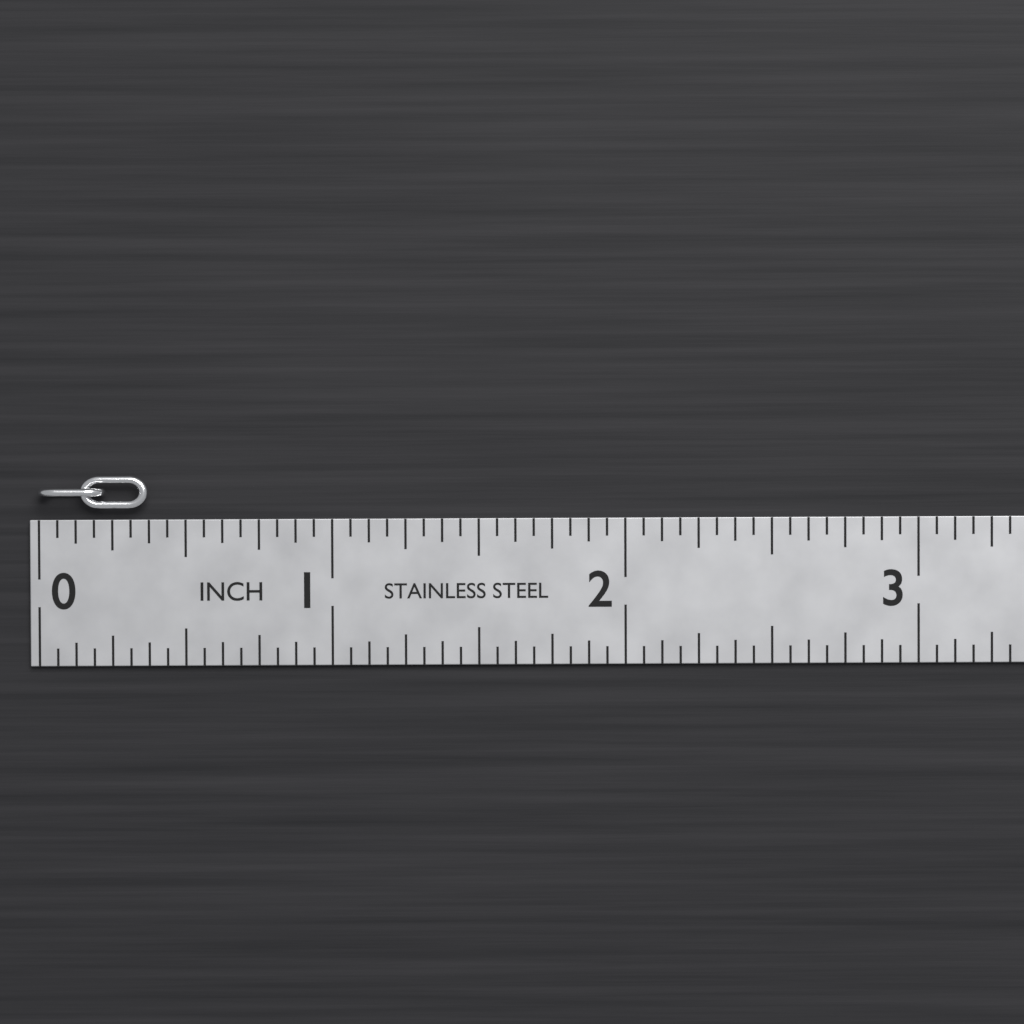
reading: 0.3750 in
